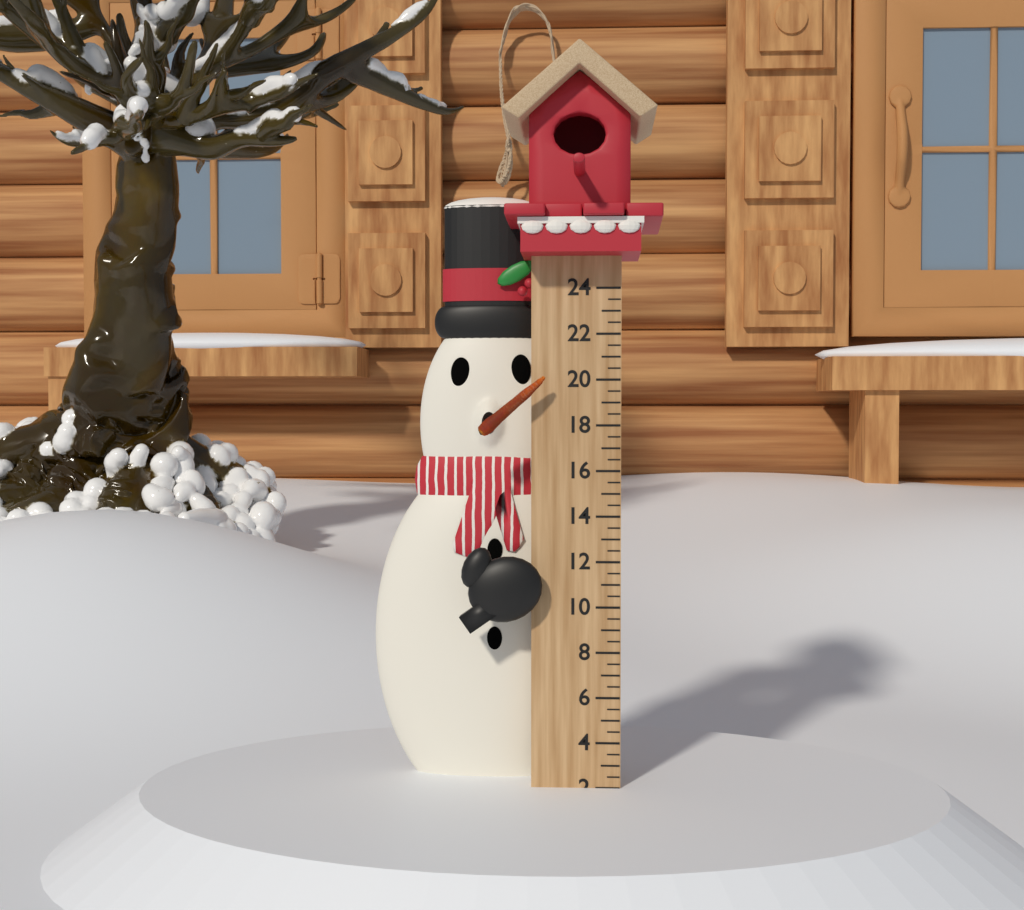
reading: 2.0 (no unit)
